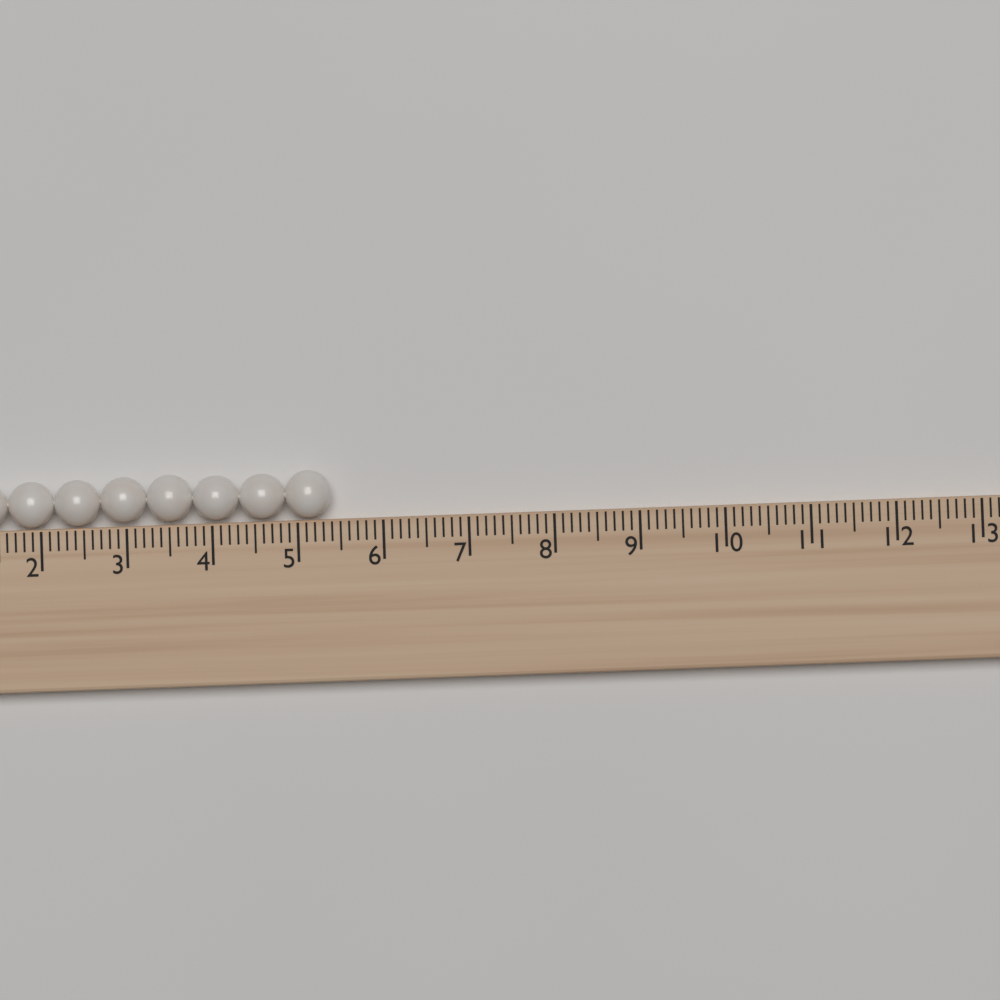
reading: 5.4 (no unit)
